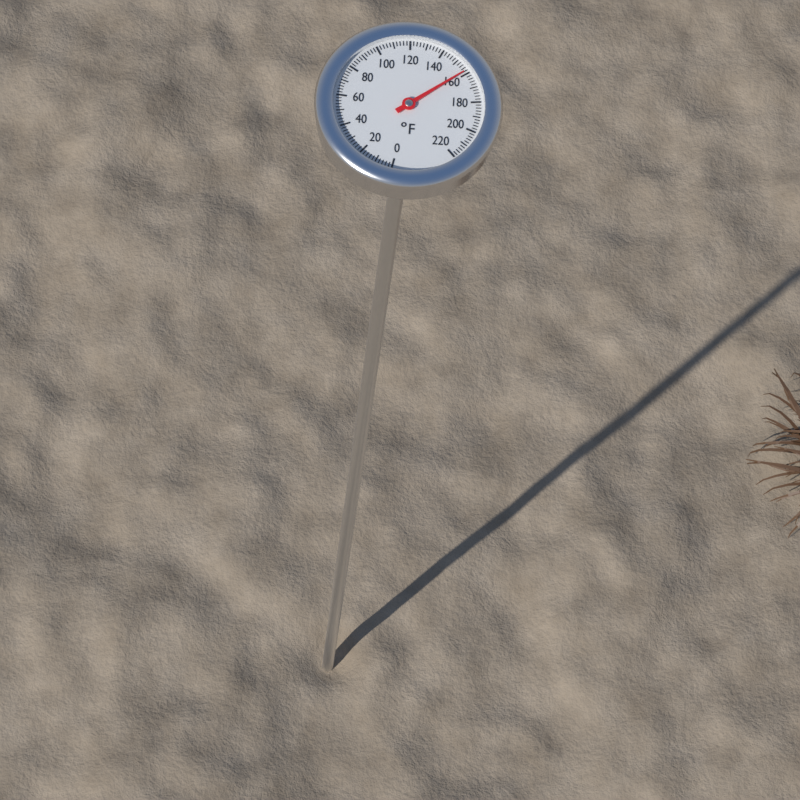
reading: 158 °F
